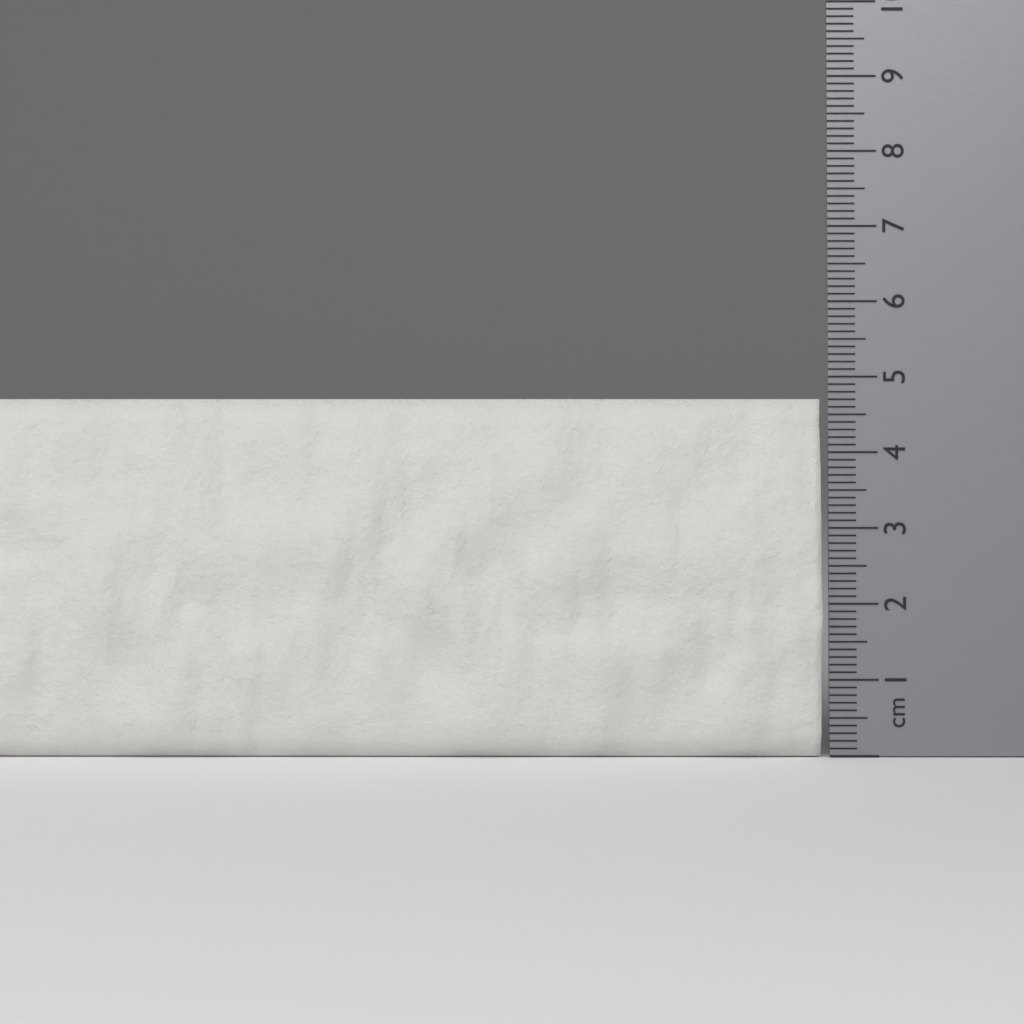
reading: 4.7 cm
